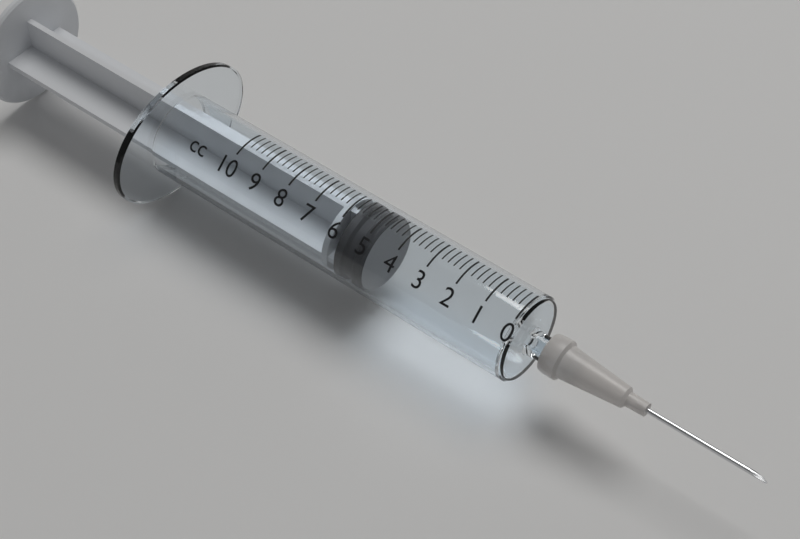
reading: 4.8 cc
